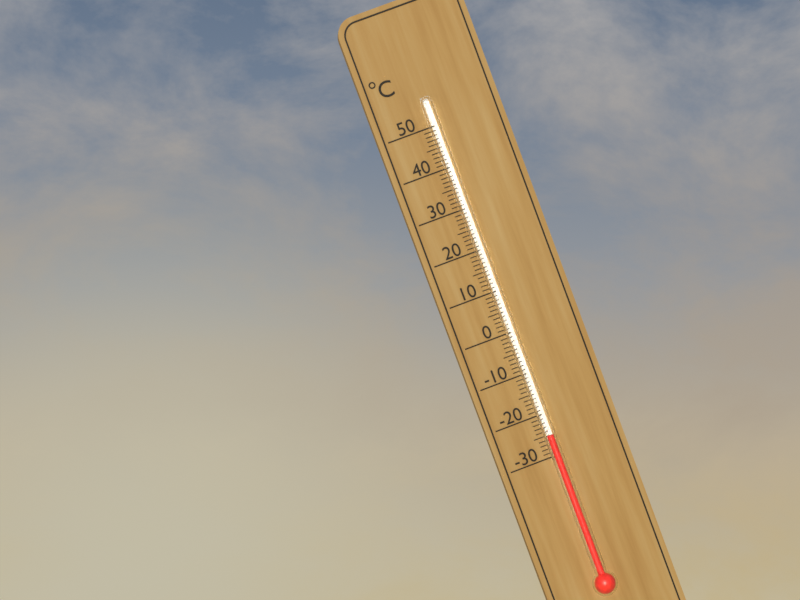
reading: -25 °C
